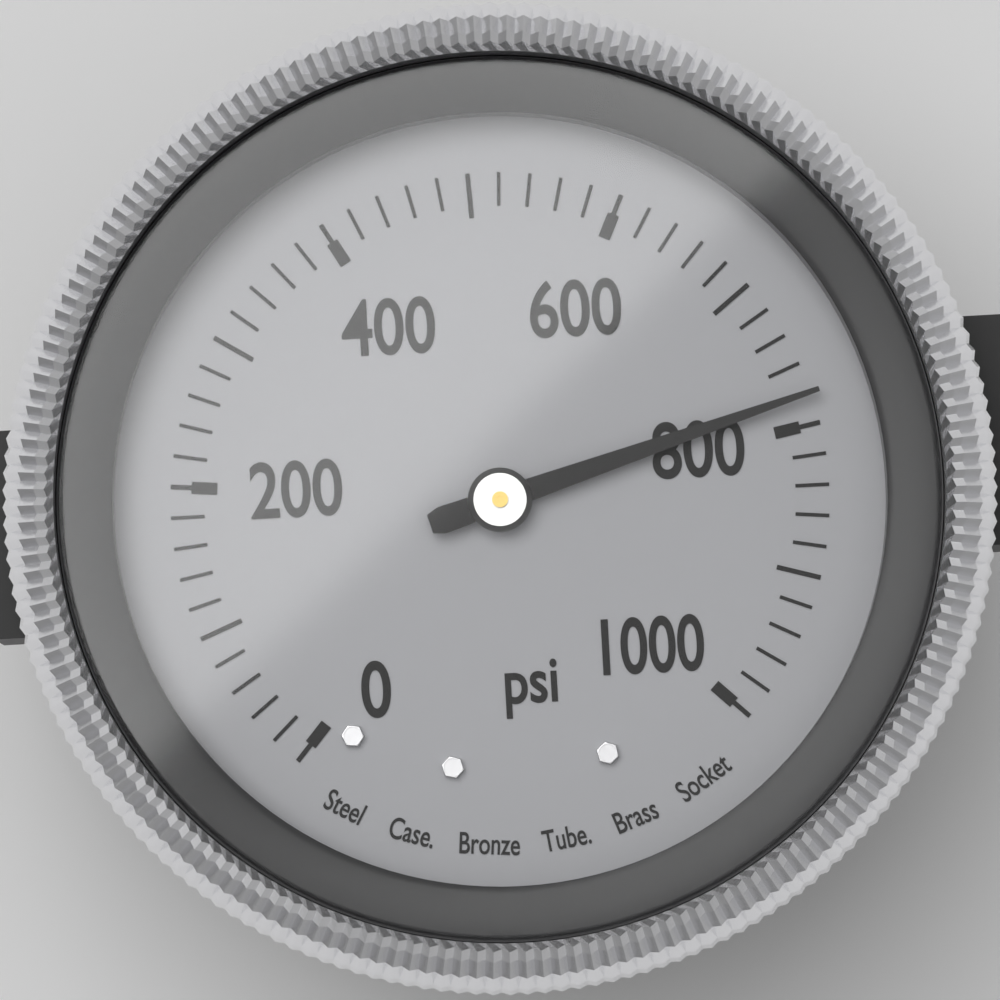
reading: 780 psi
